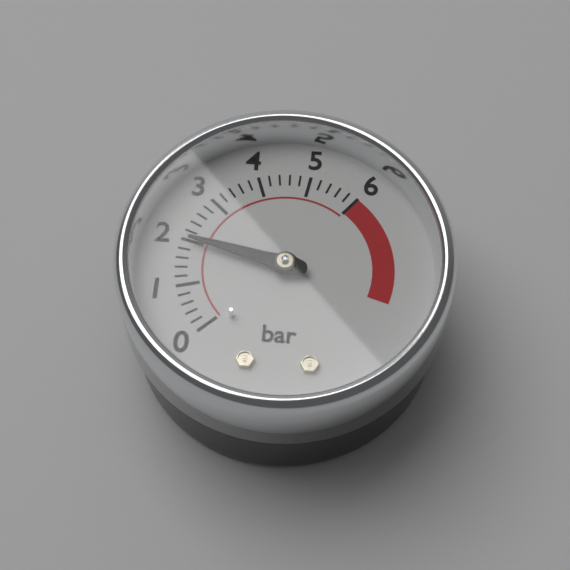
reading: 2.0 bar
